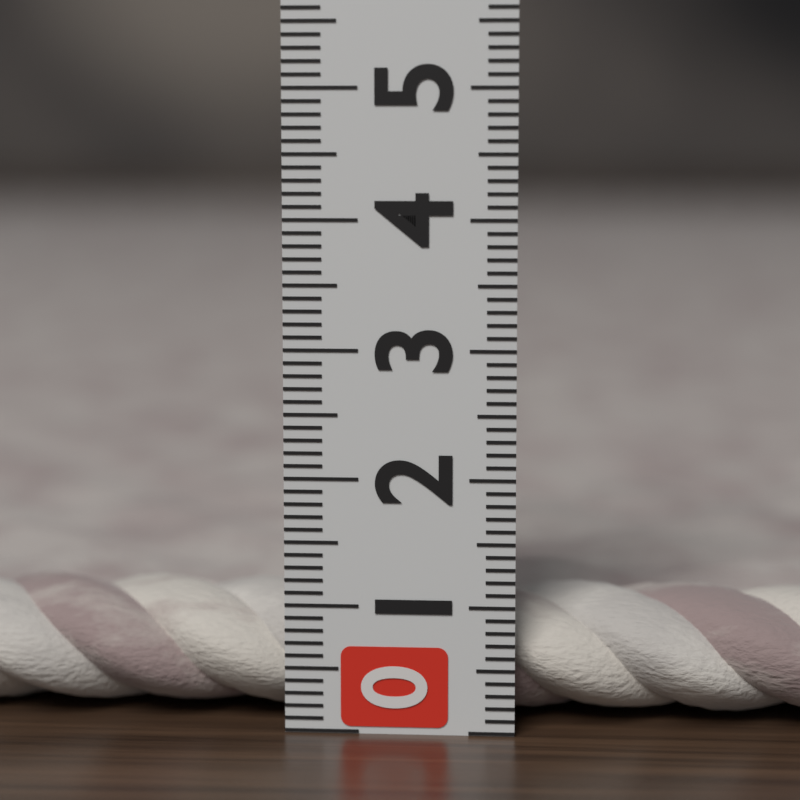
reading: 1.0 (no unit)
